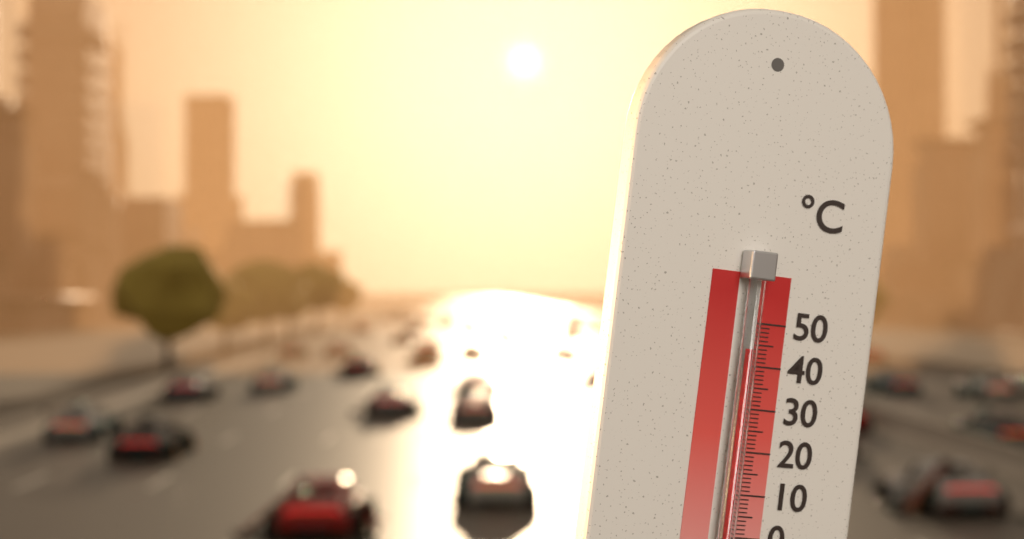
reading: 44 °C
